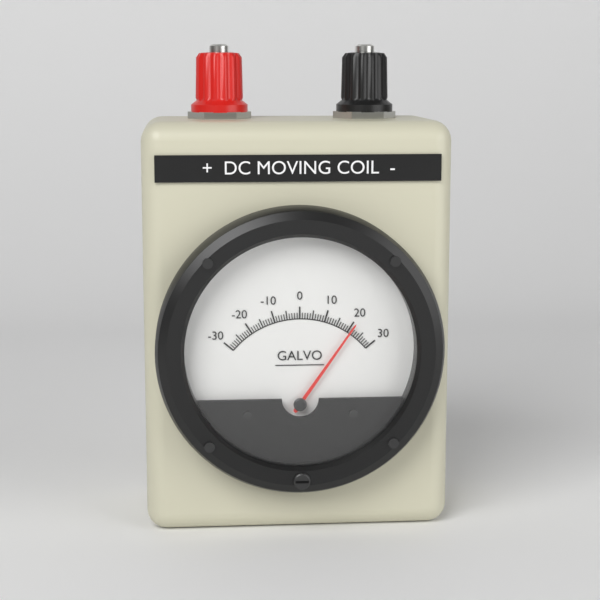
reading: 21 (no unit)
